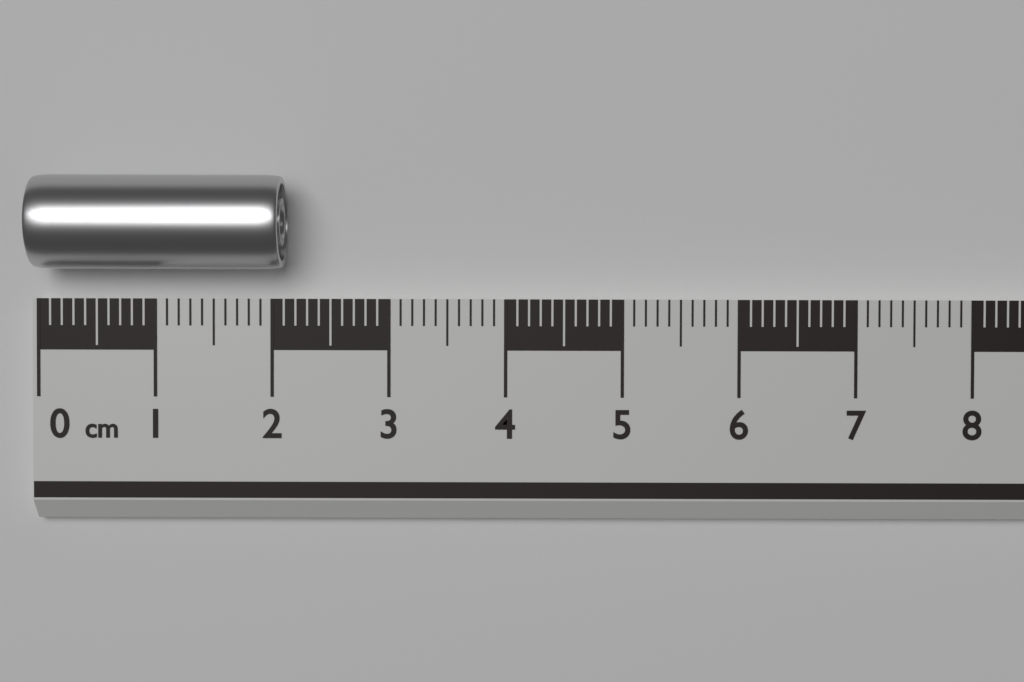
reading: 2.1 cm
